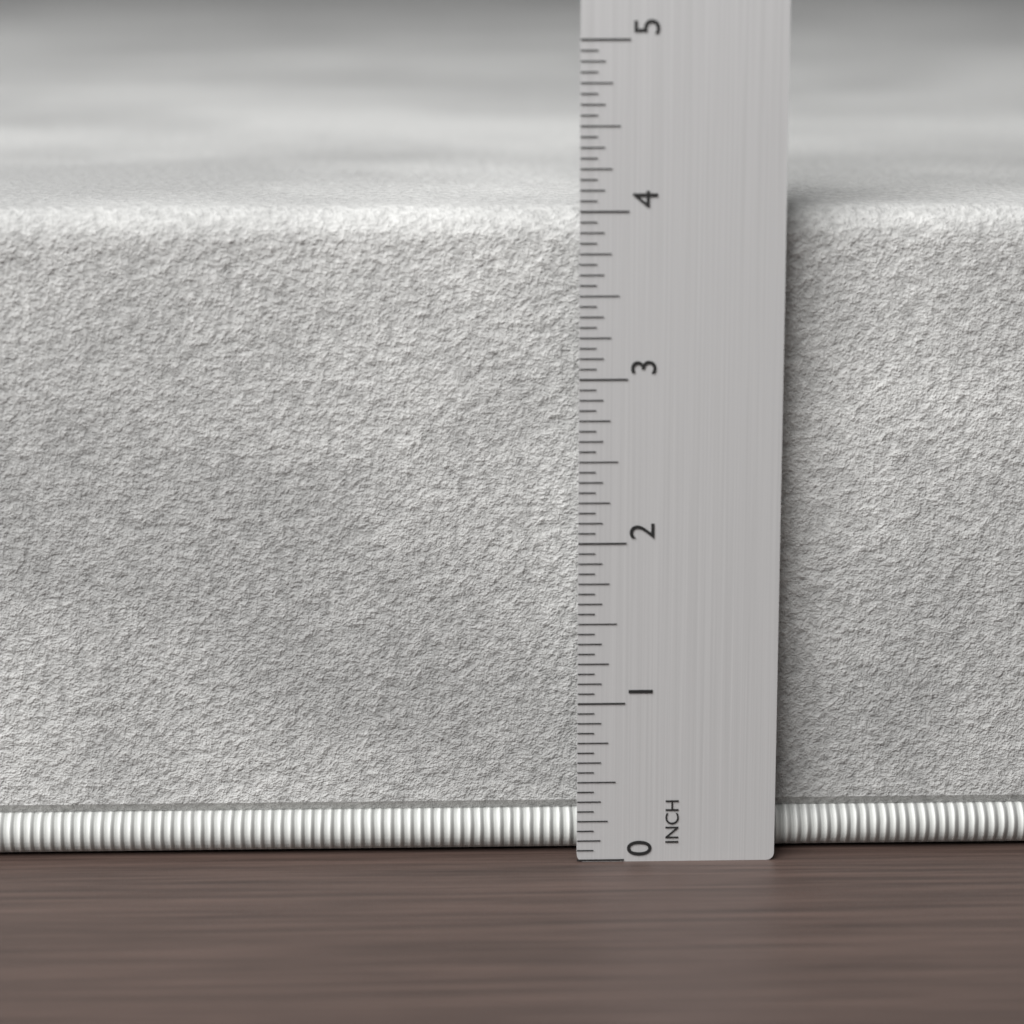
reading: 4.0000 in
